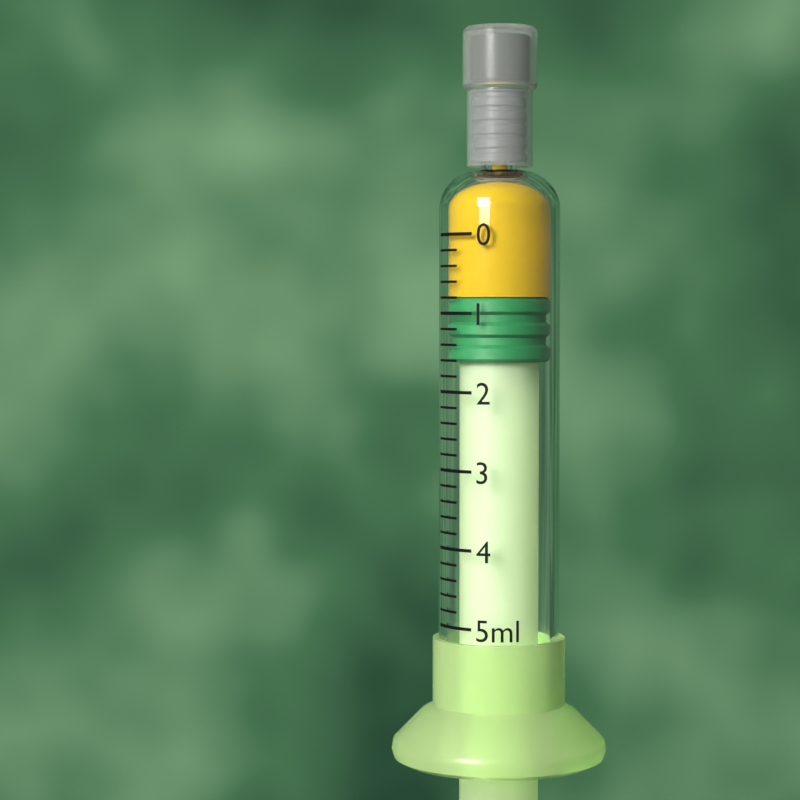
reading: 0.8 ml
